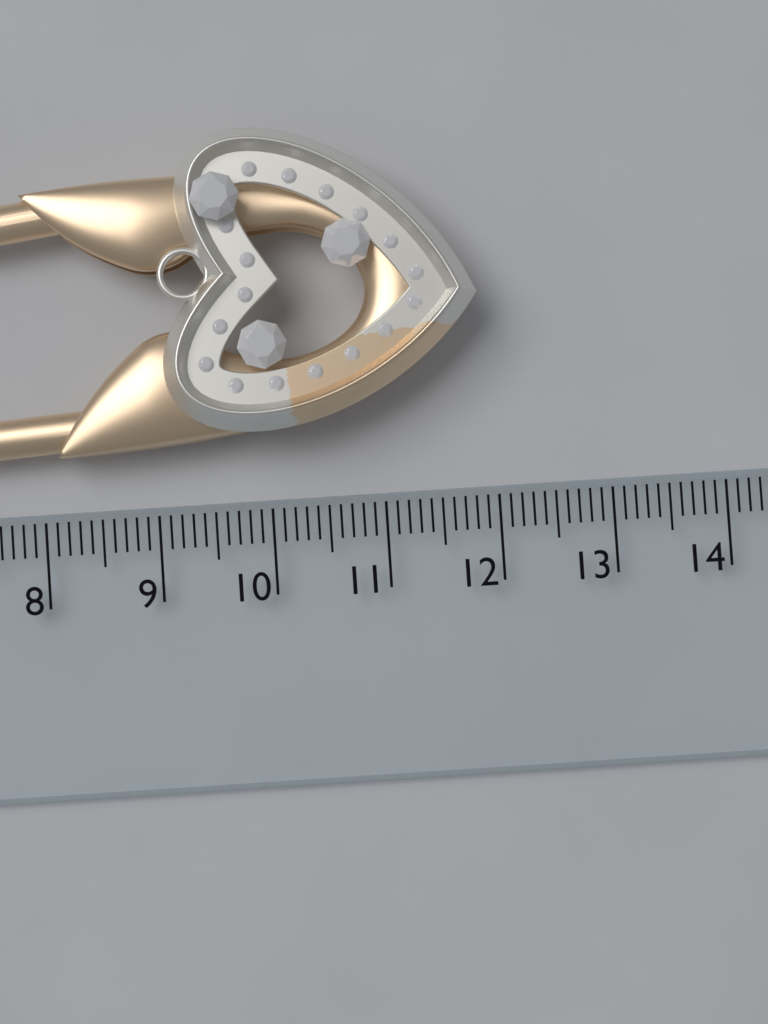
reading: 11.9 cm
